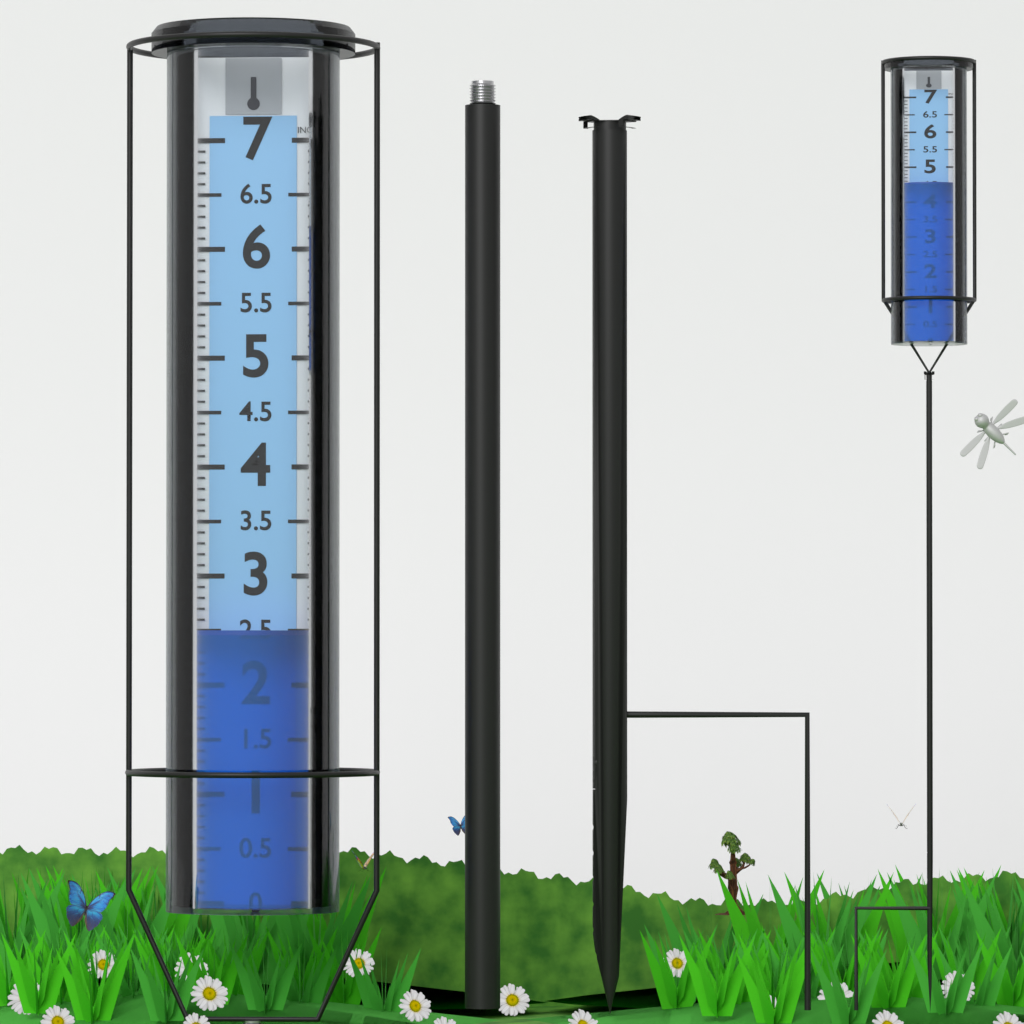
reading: 2.5 in
